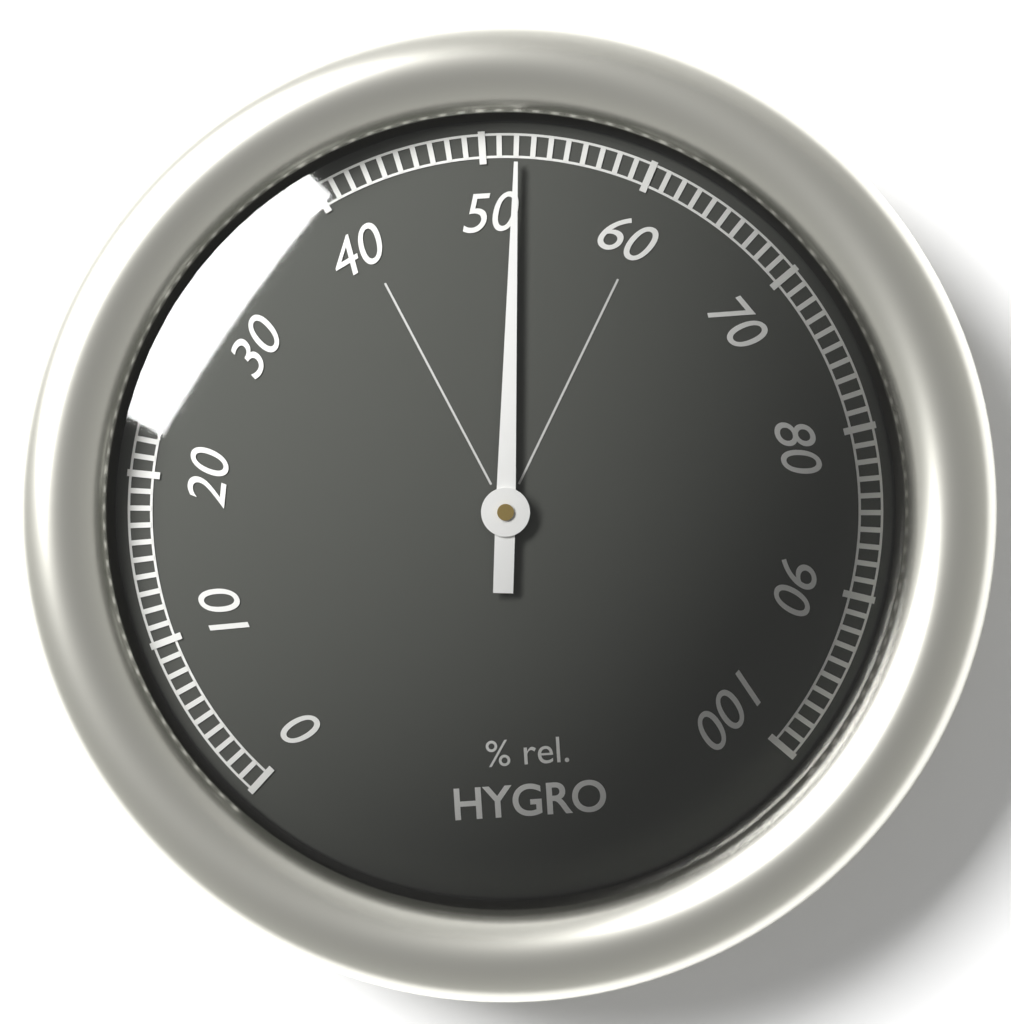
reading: 52 %
